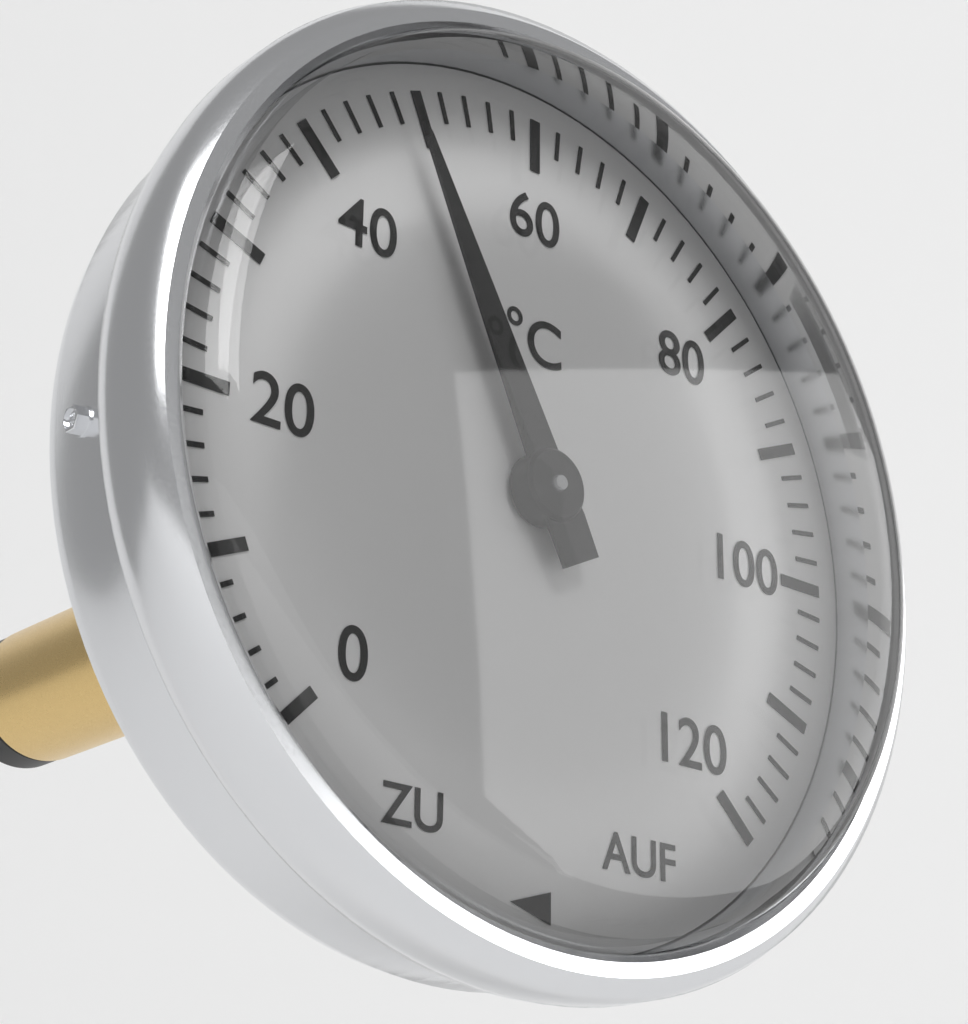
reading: 48 °C
